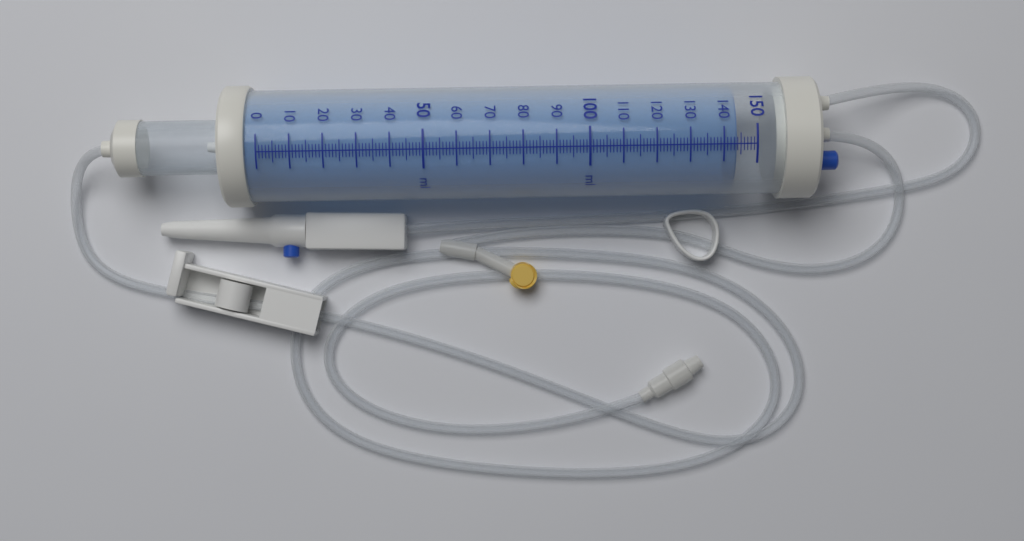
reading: 144 ml
